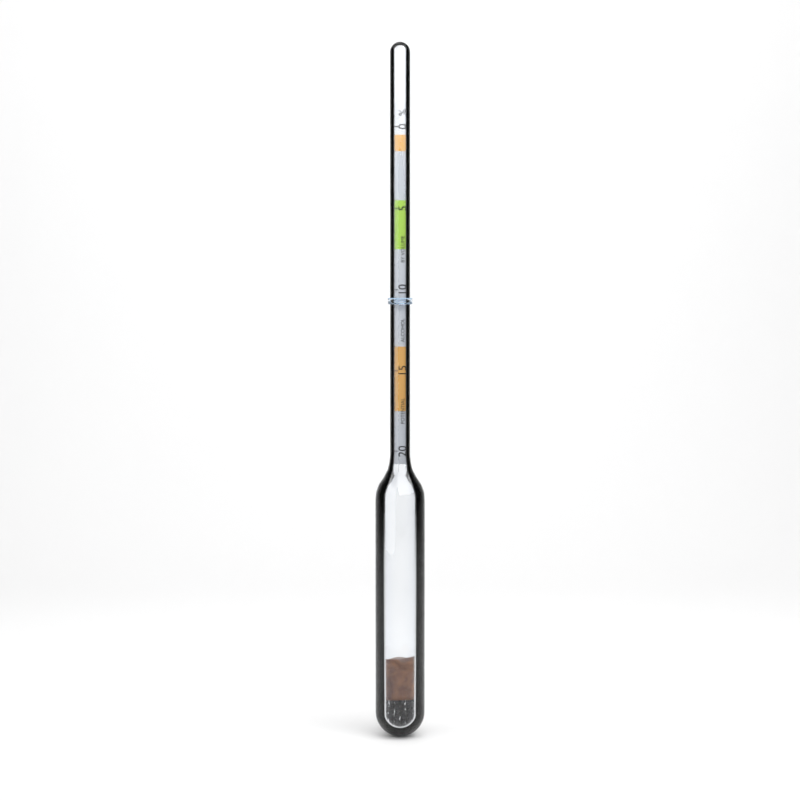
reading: 10.5 %
